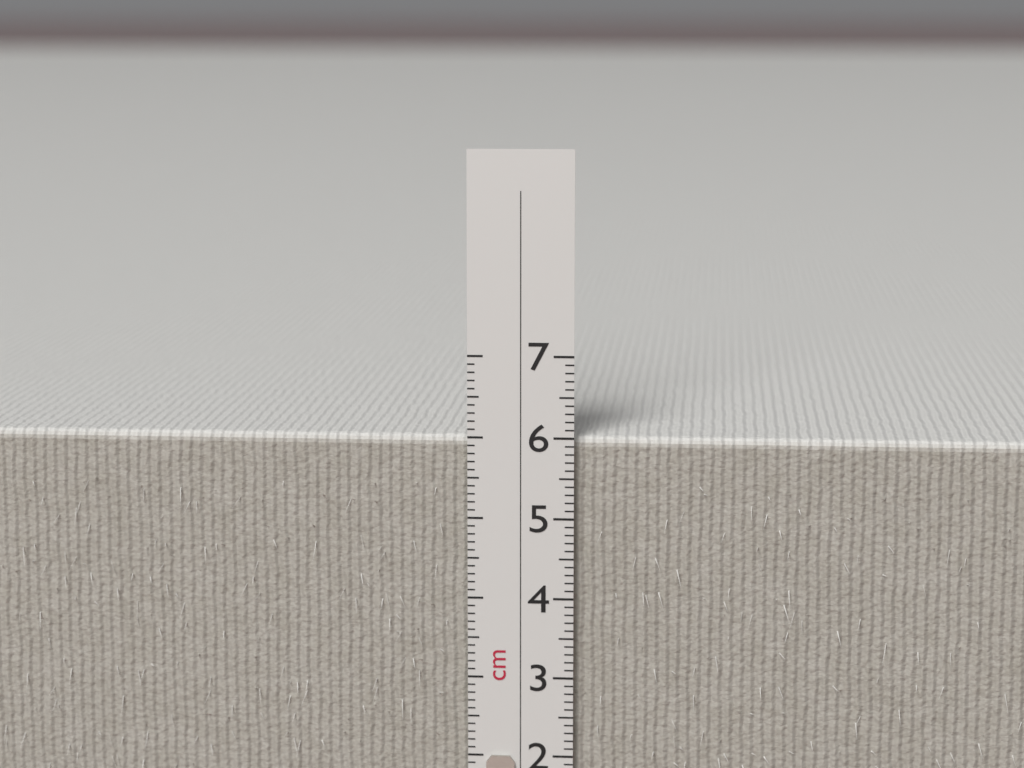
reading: 6.0 cm
